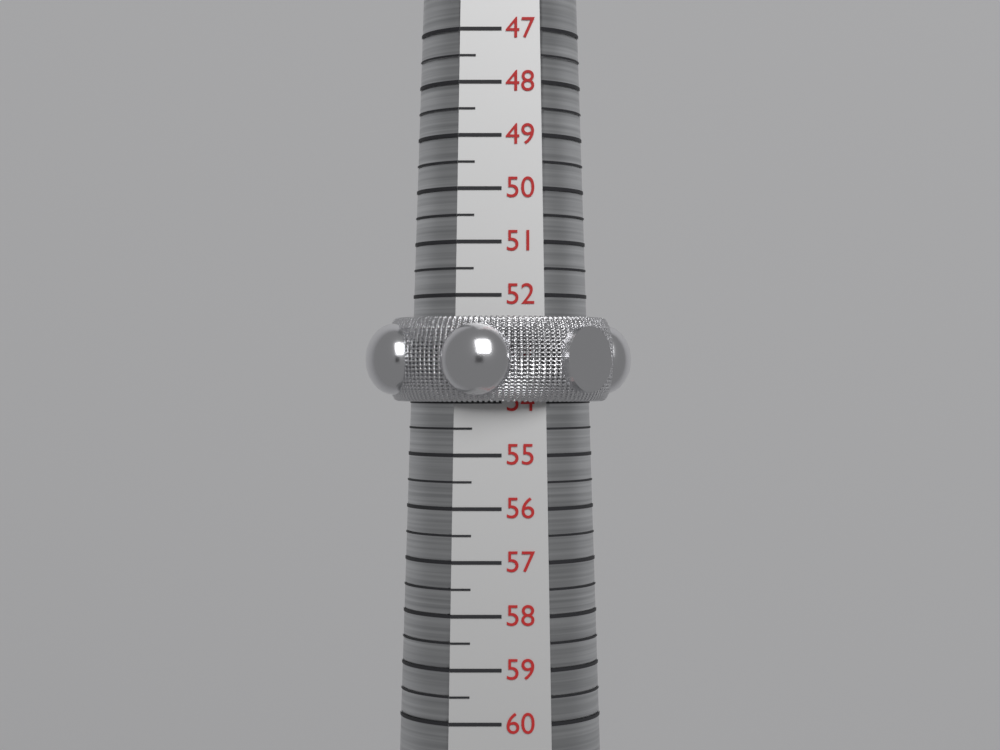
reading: 54.0 (no unit)
